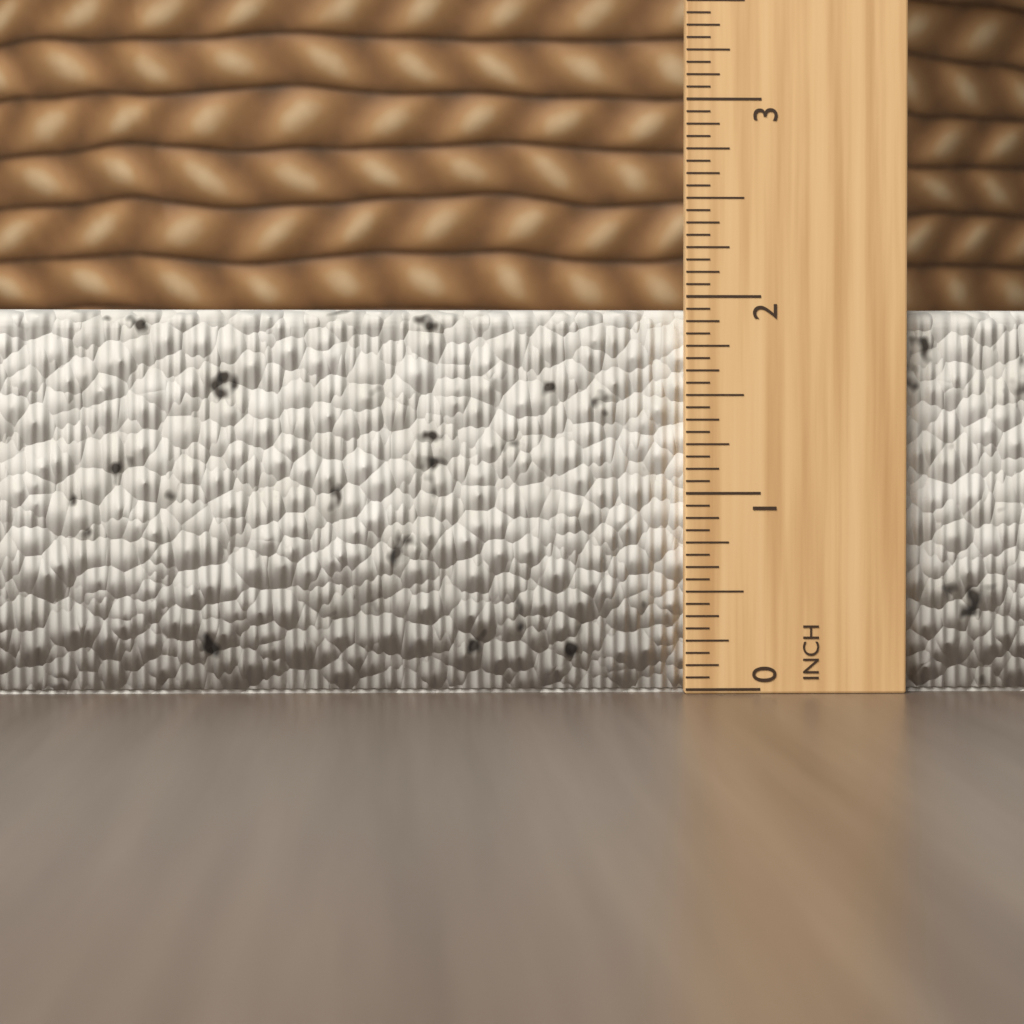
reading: 1.9375 in
